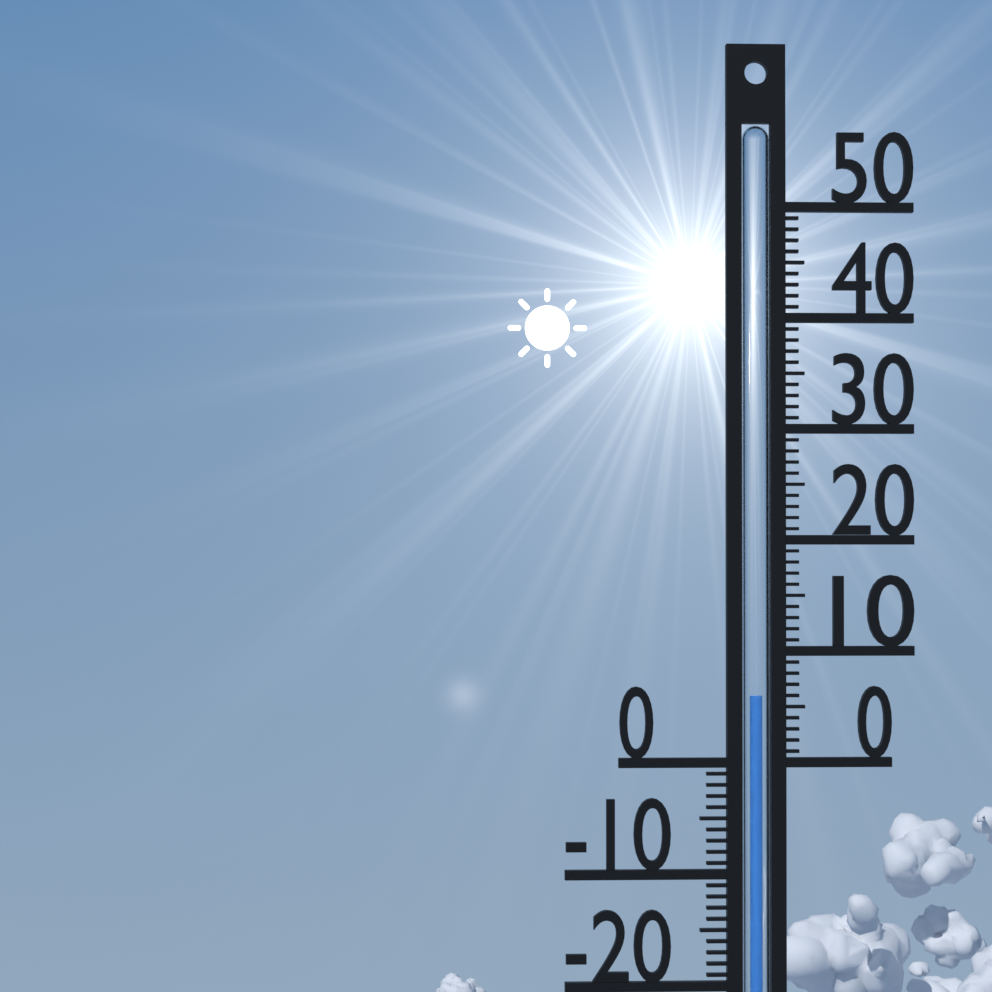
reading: 6 °C
